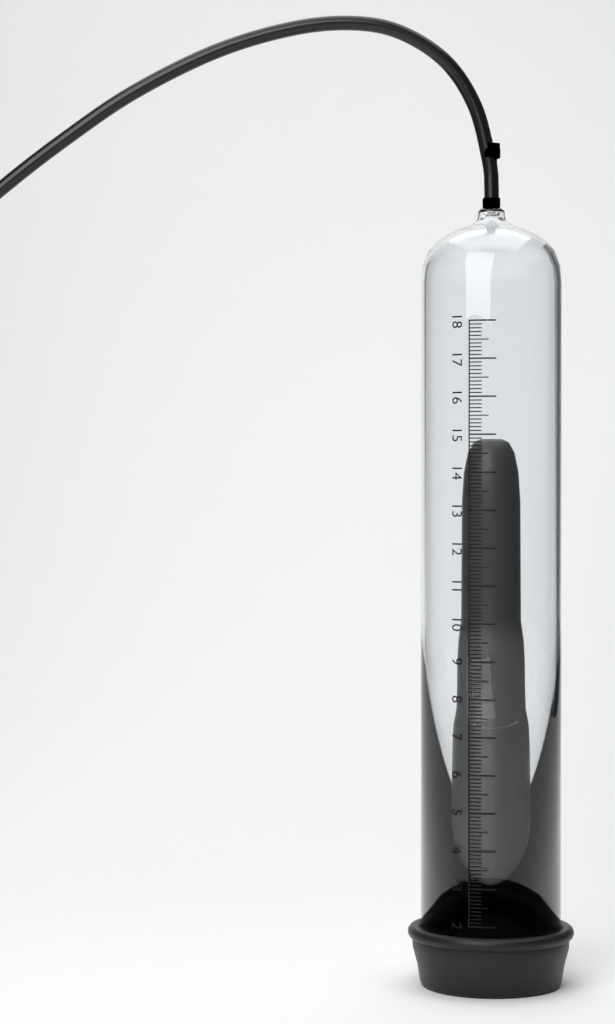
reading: 14.9 (no unit)
